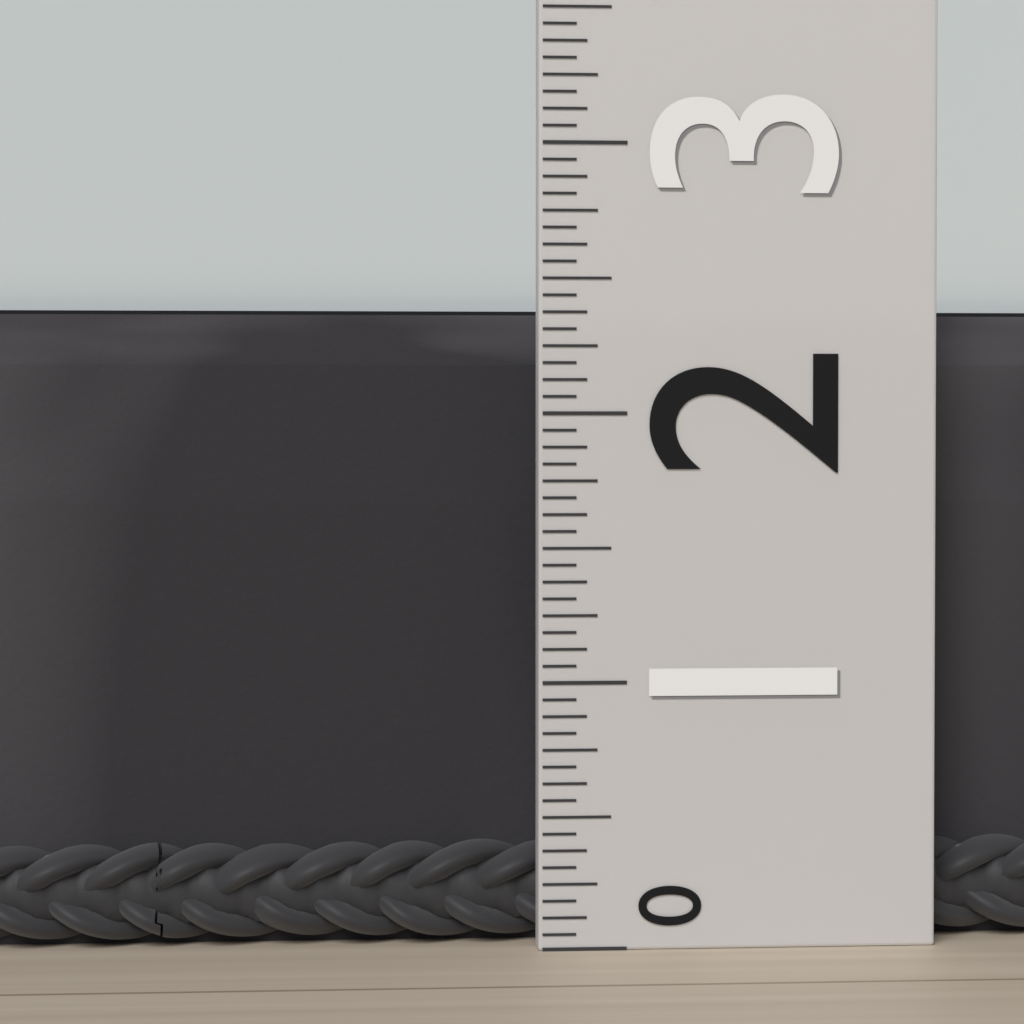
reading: 2.3750 (no unit)
